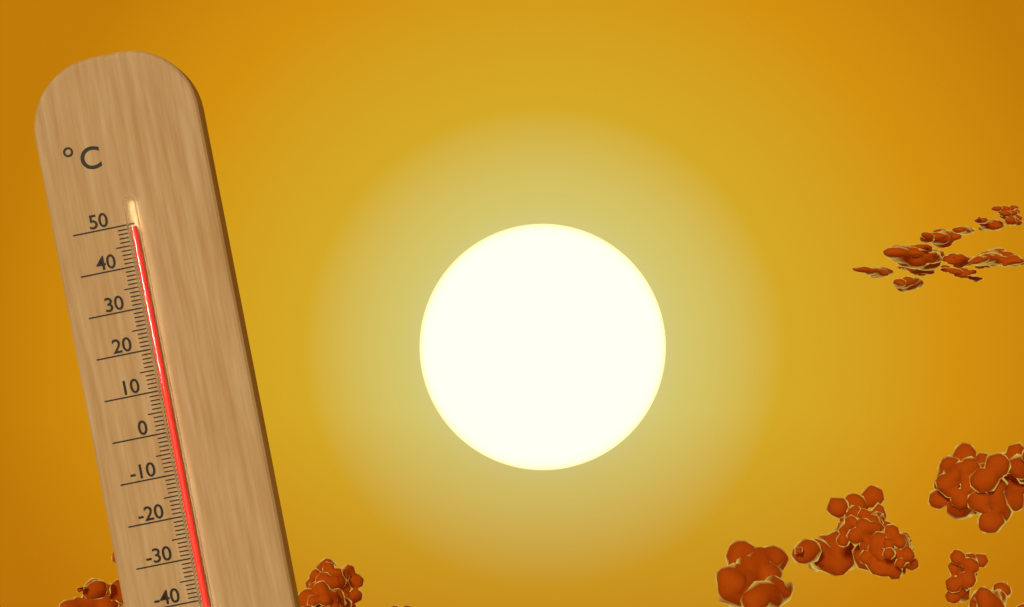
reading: 49 °C
